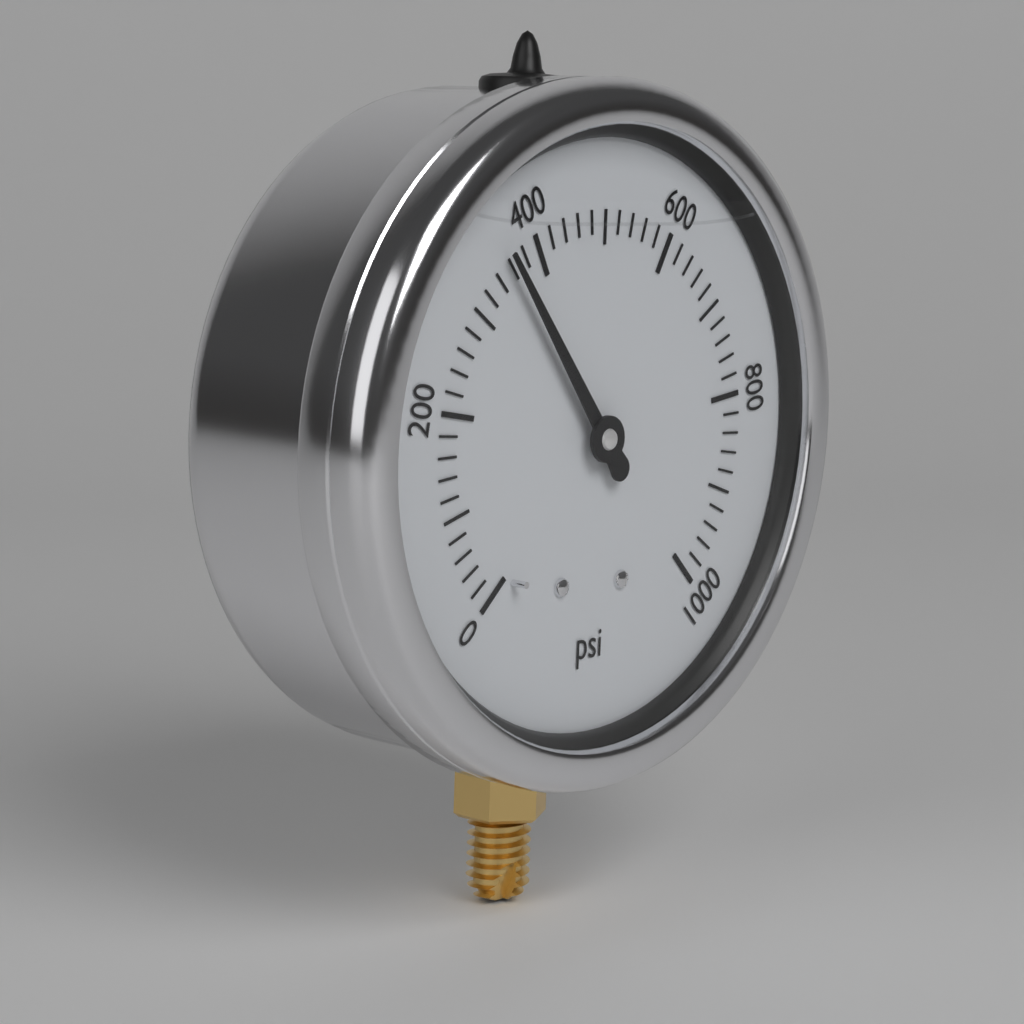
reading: 360 psi
